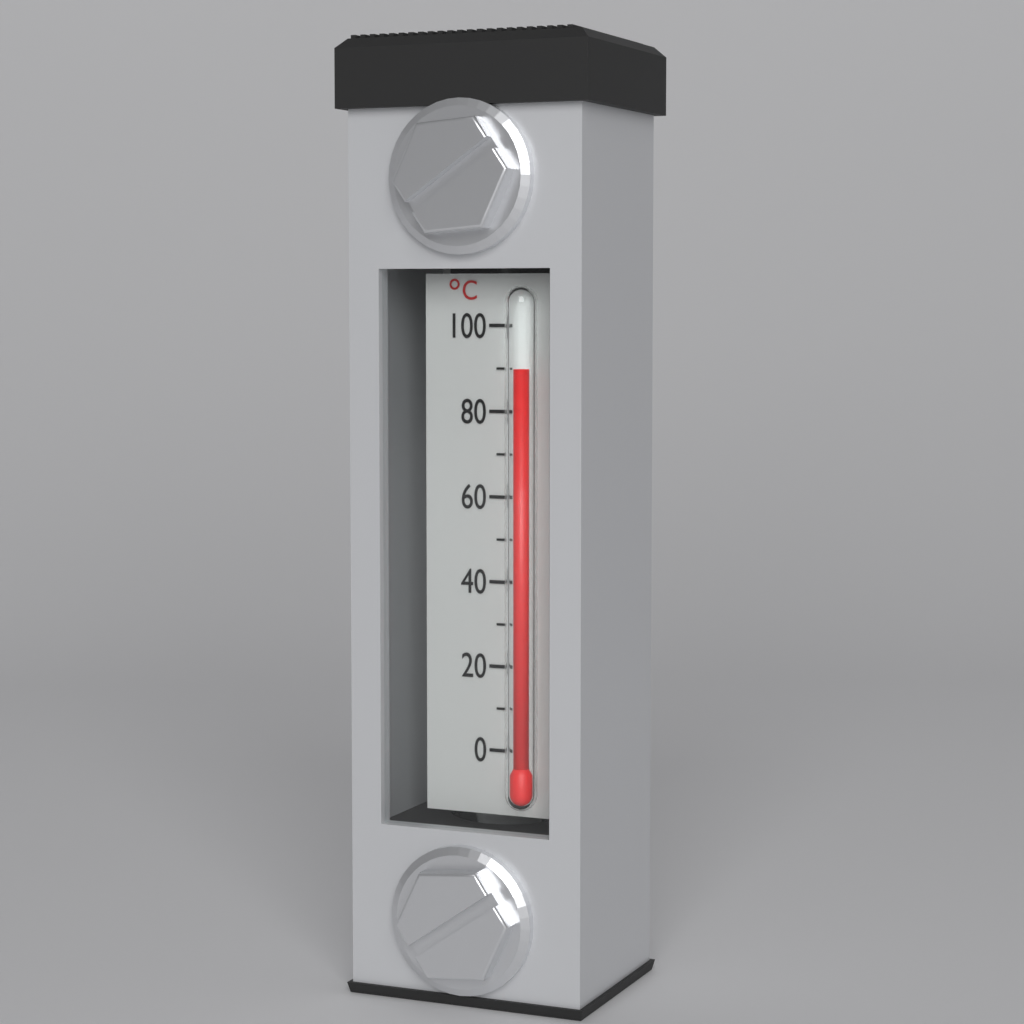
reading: 90 °C
